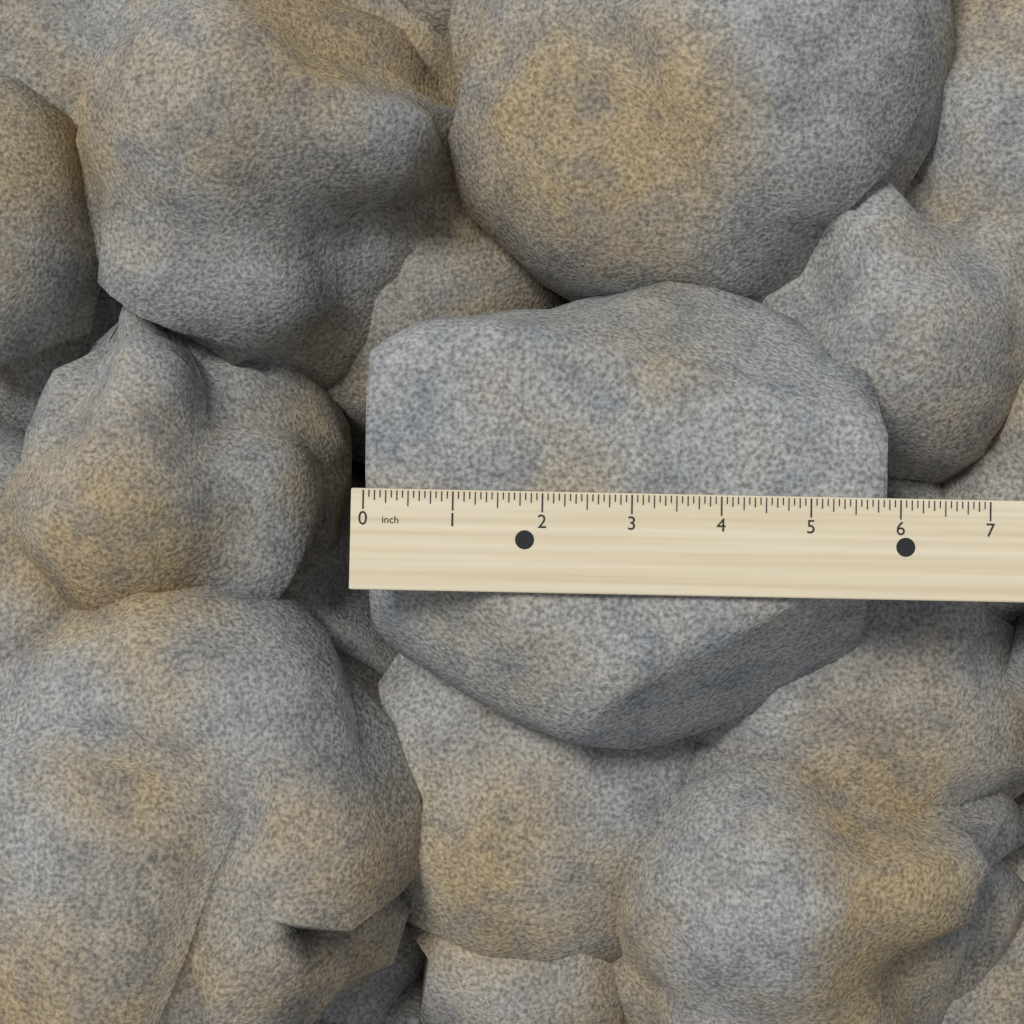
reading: 5.8750 inch
